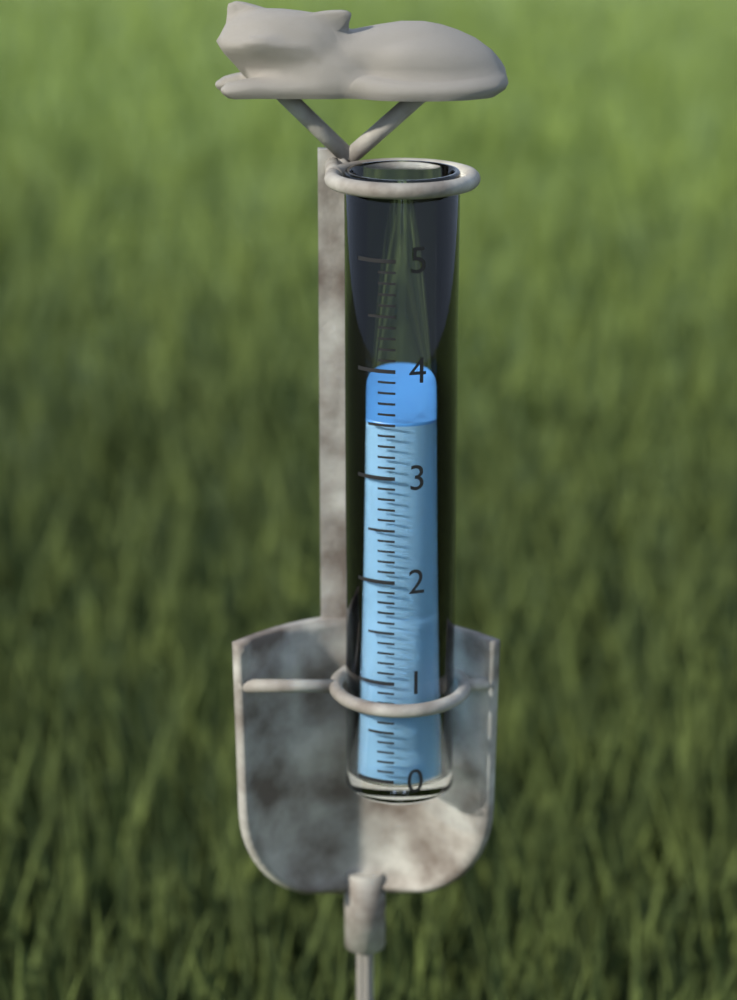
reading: 3.5 (no unit)
